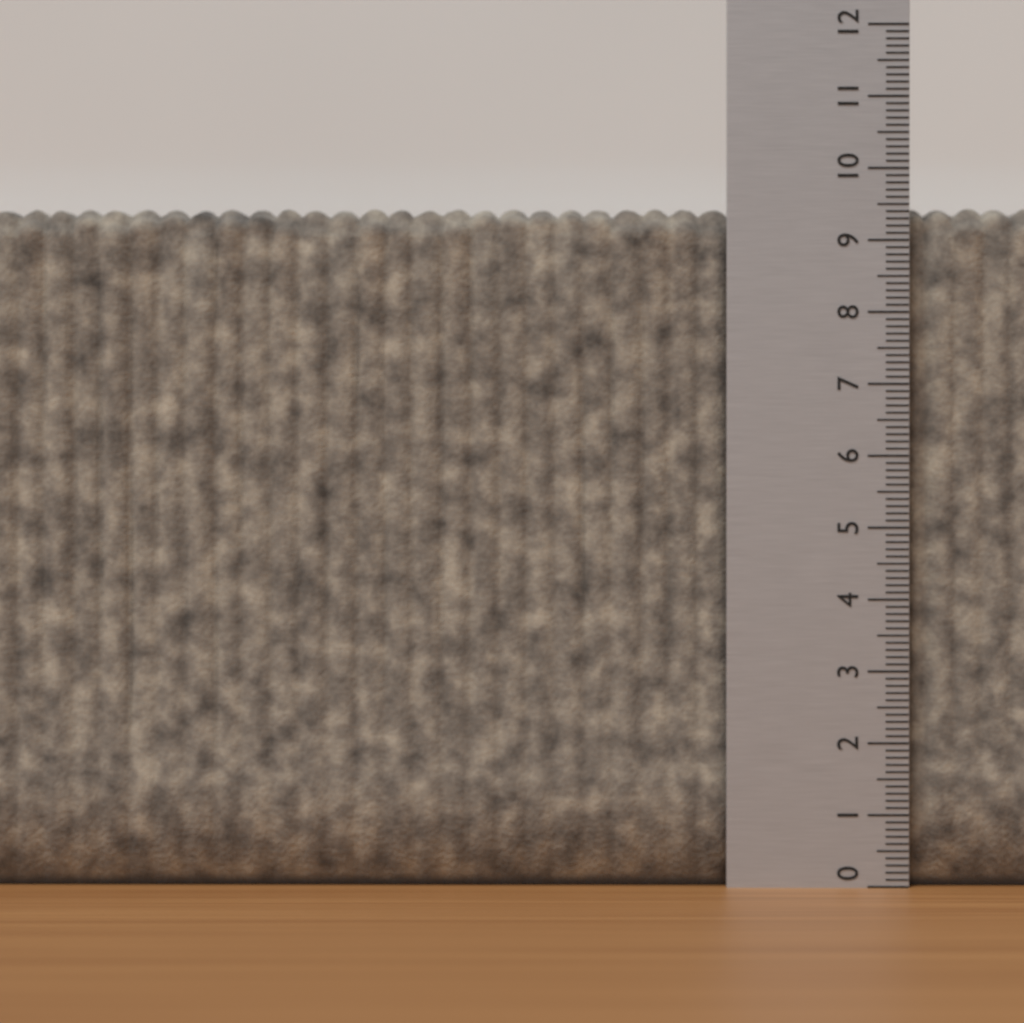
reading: 9.5 (no unit)
